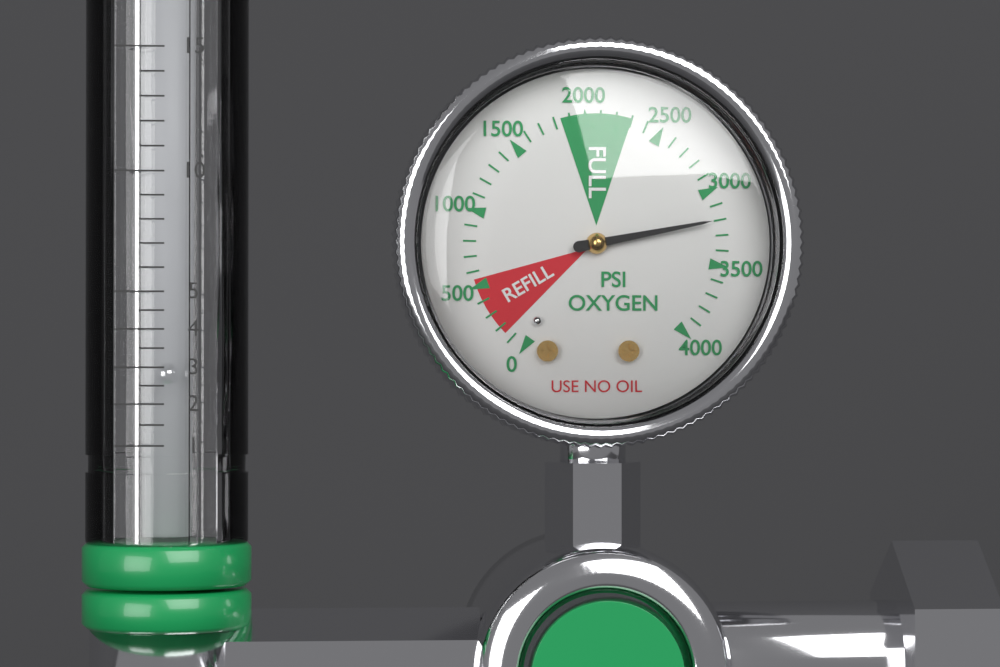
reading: 3200 psi
